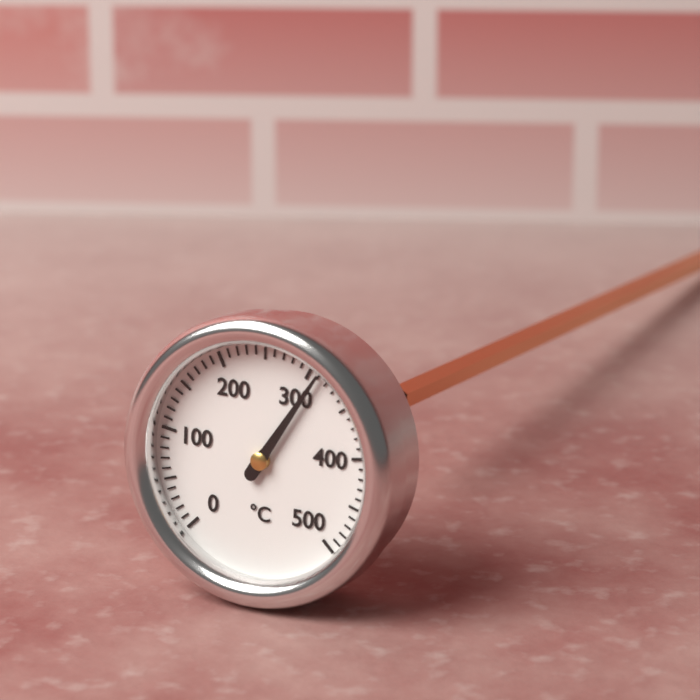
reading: 310 °C
